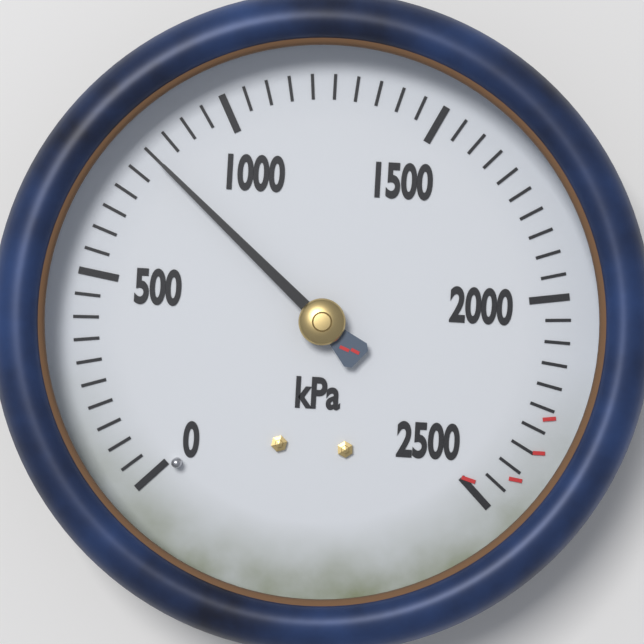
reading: 800 kPa
